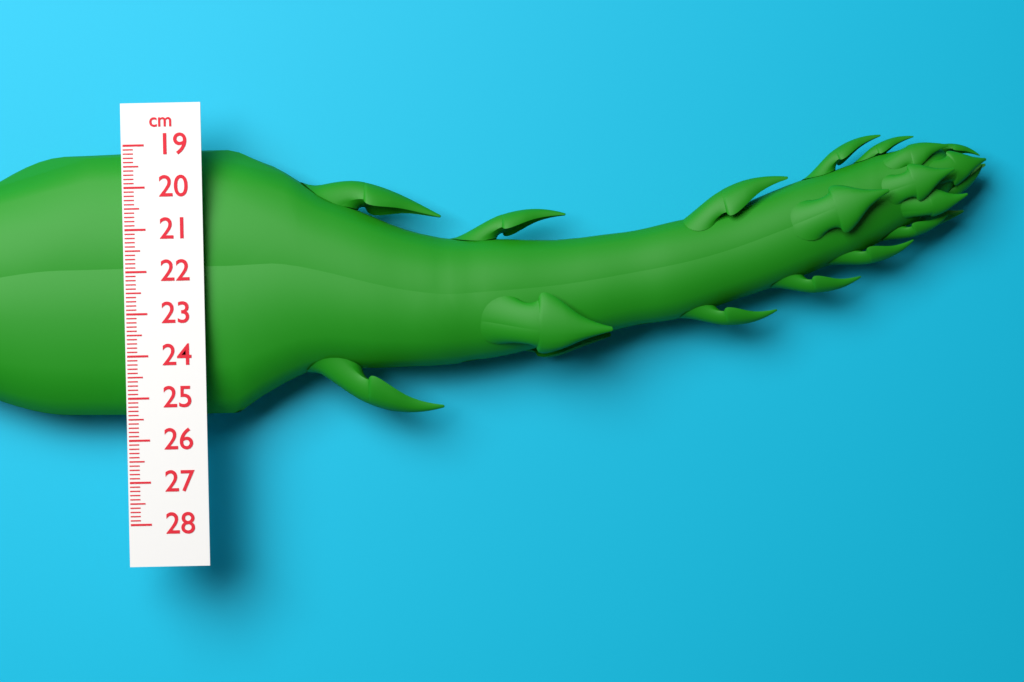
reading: 25.5 cm
